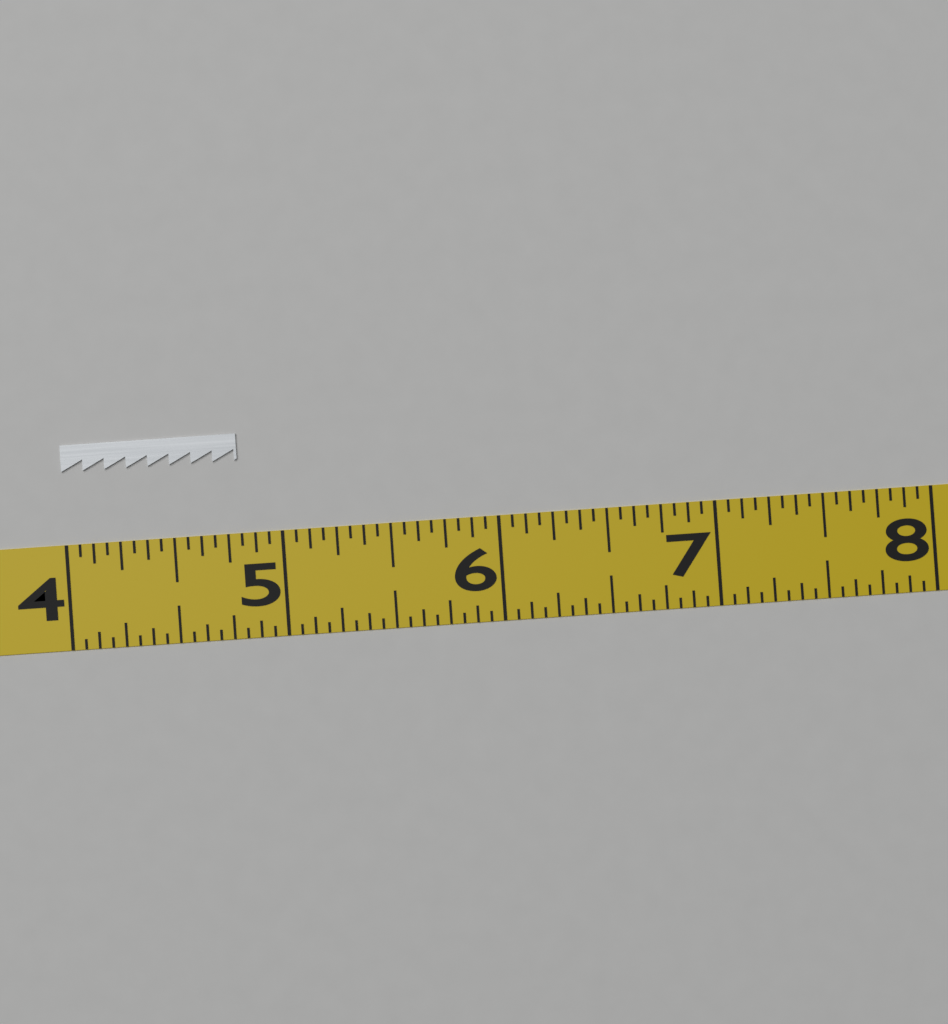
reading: 4.8125 (no unit)
